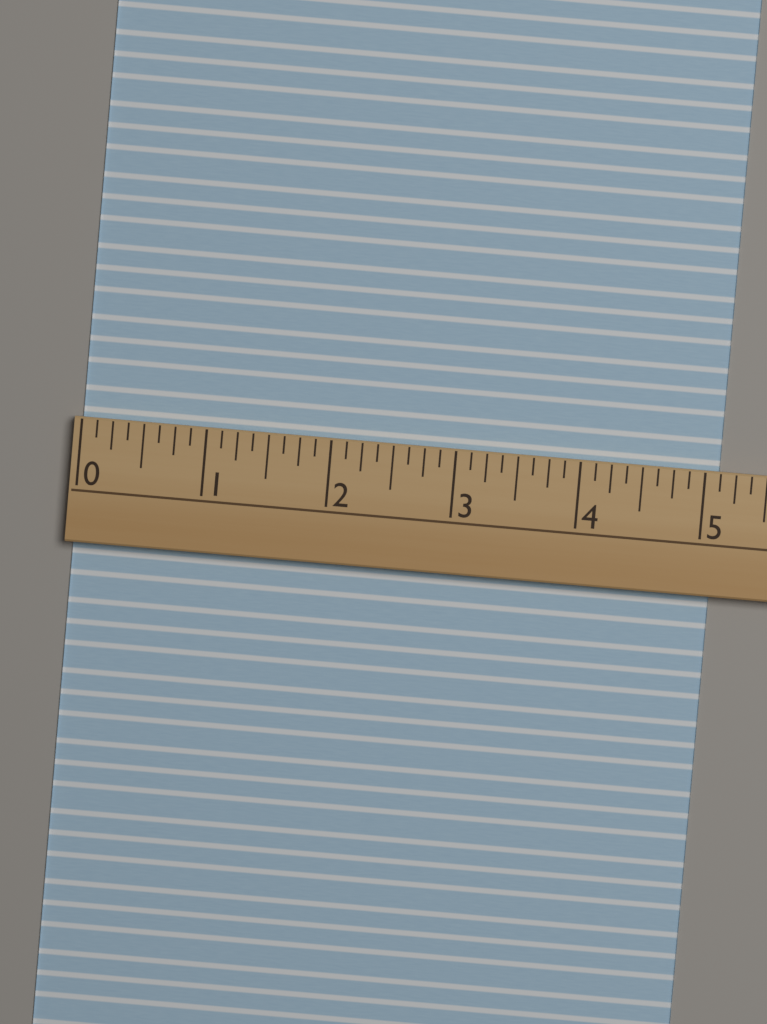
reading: 5.125 (no unit)
